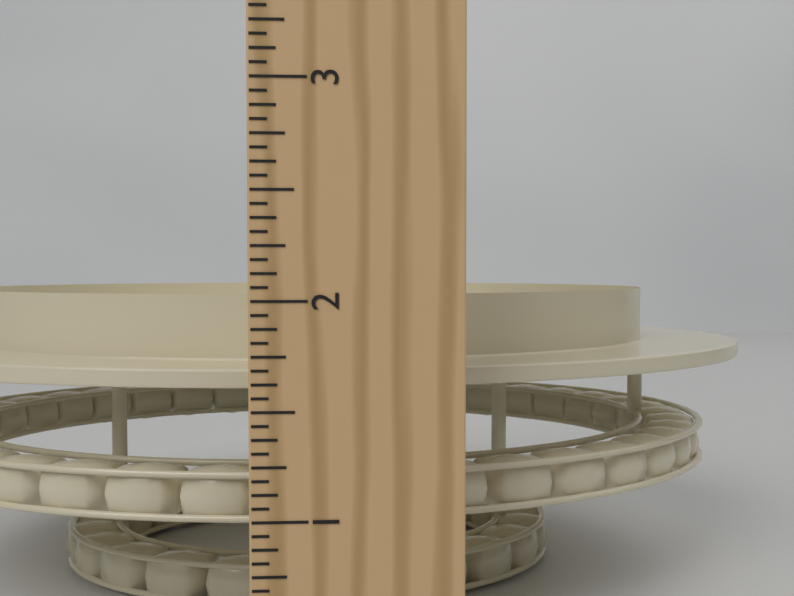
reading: 2.0000 in
